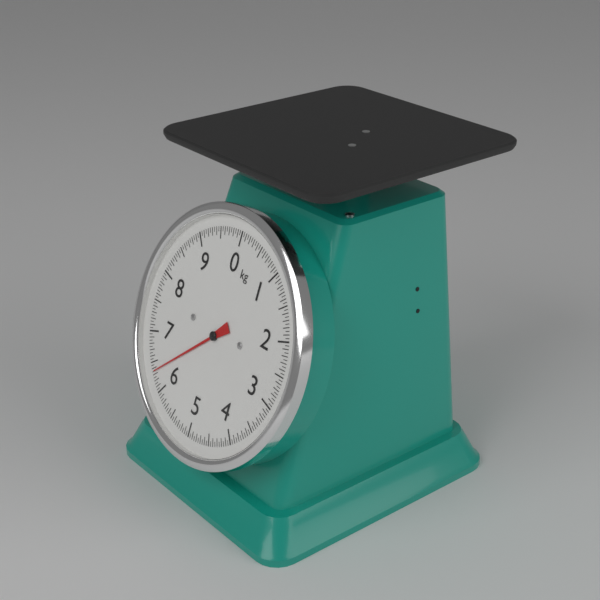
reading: 6.35 kg
